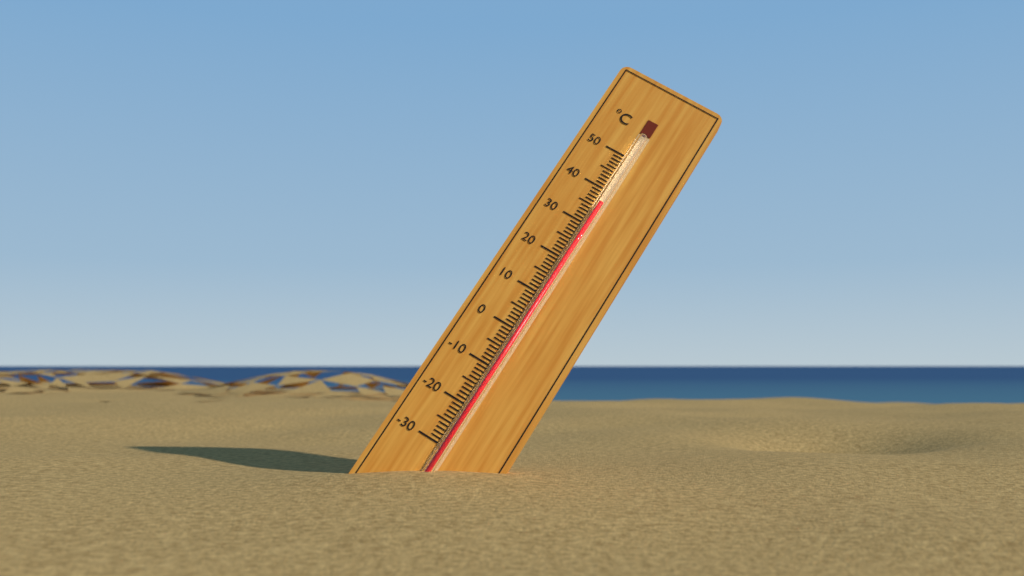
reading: 36 °C
